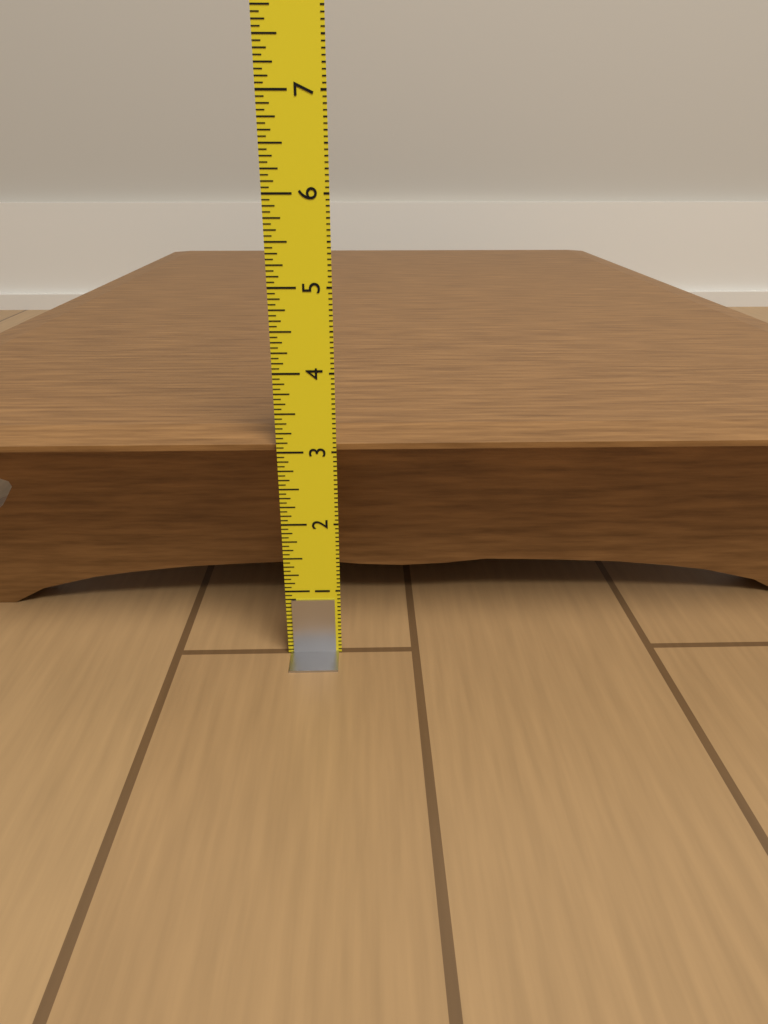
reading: 3.1875 in
